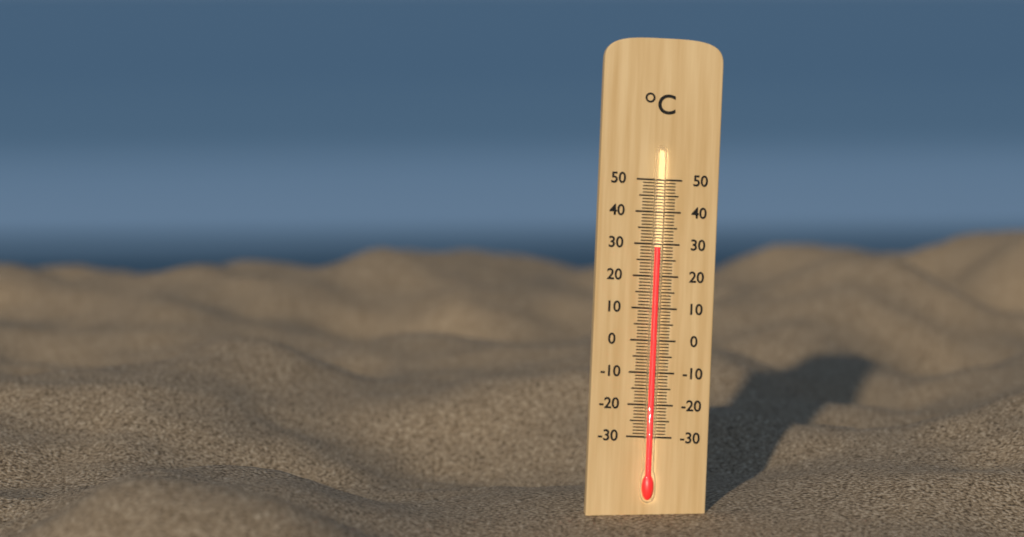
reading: 29 °C
